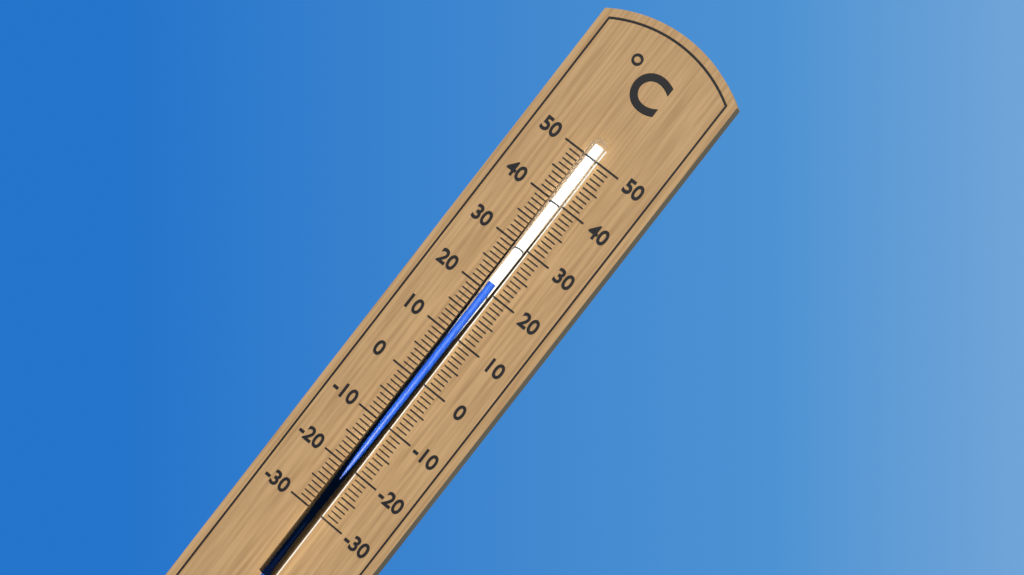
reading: 22 °C
